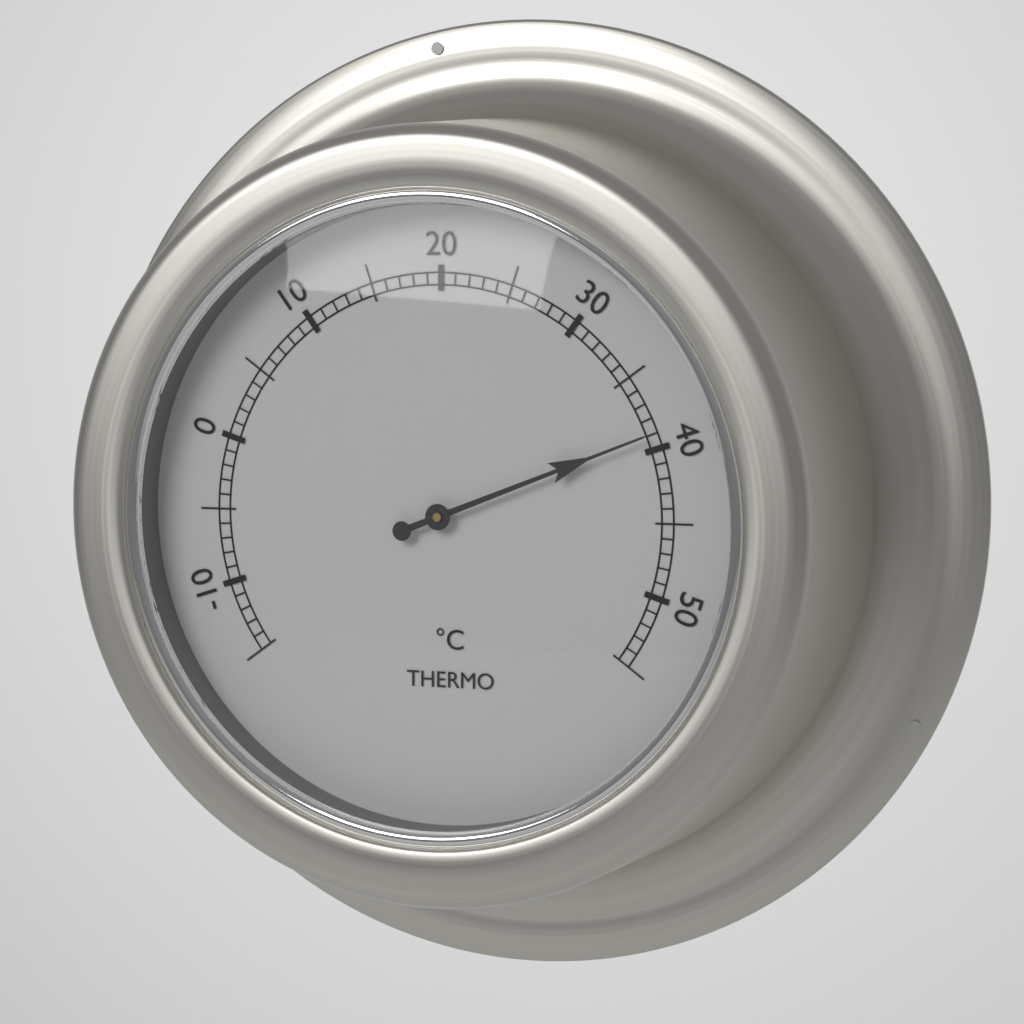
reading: 39 °C
